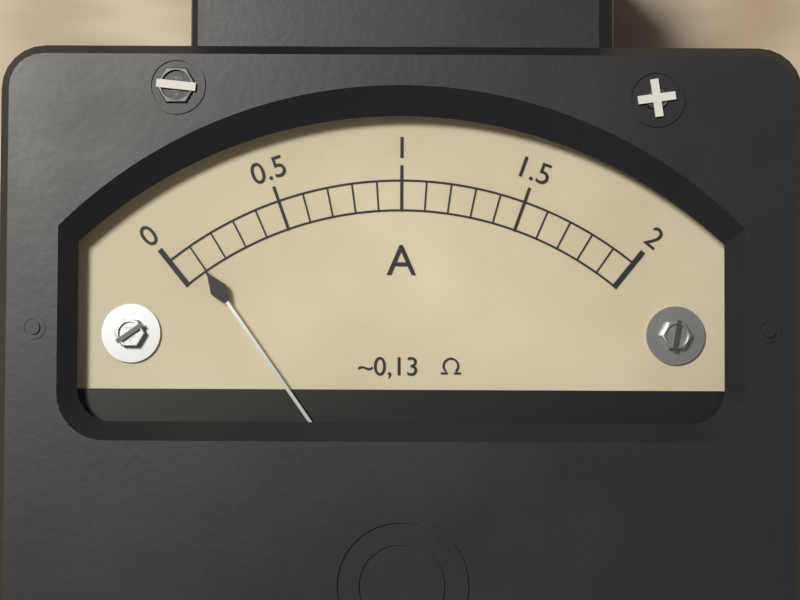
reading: 0.1 A
